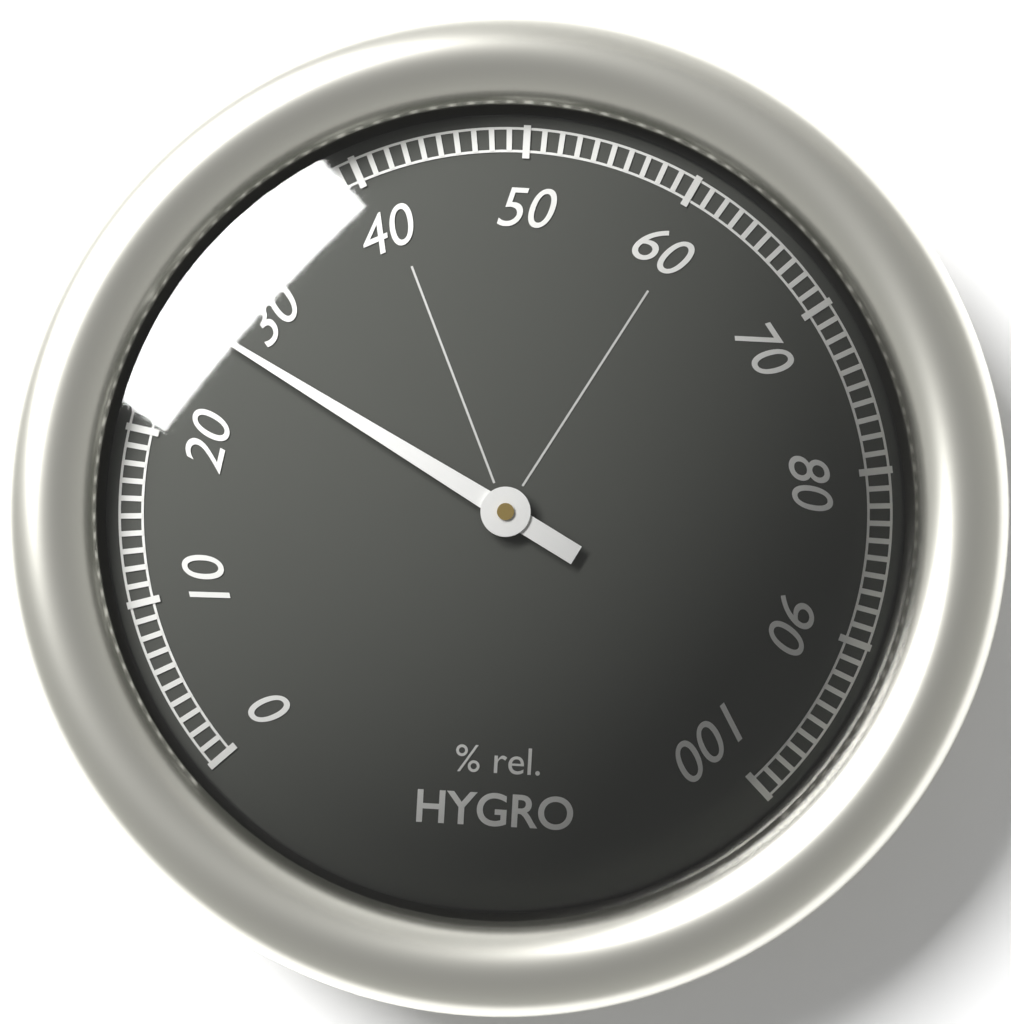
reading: 27 %
